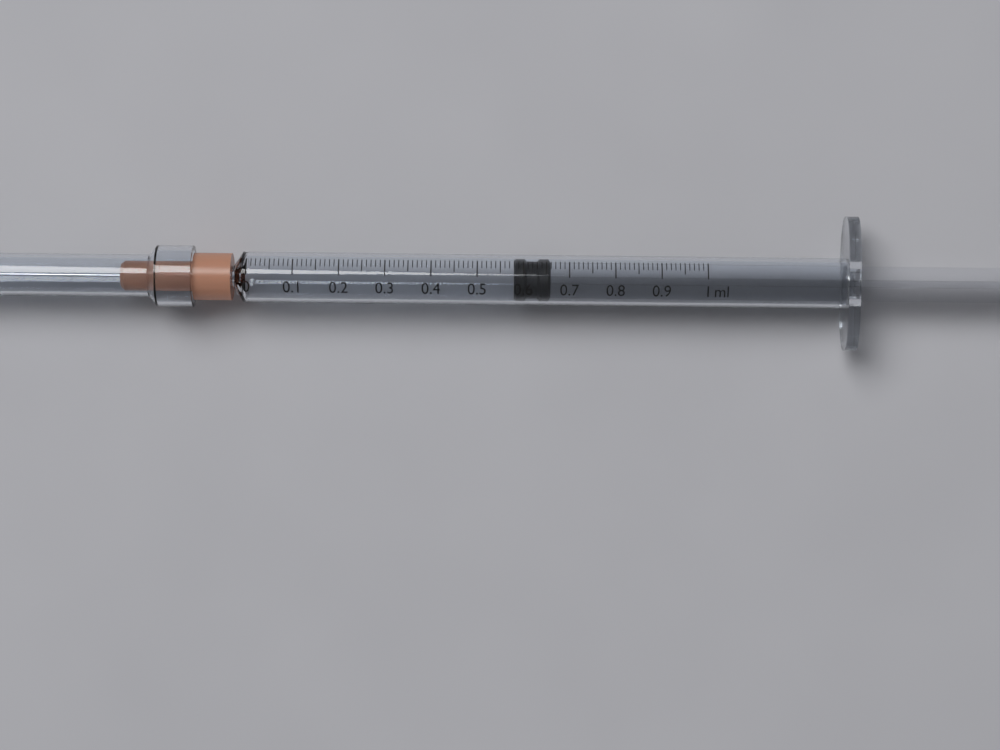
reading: 0.58 ml
